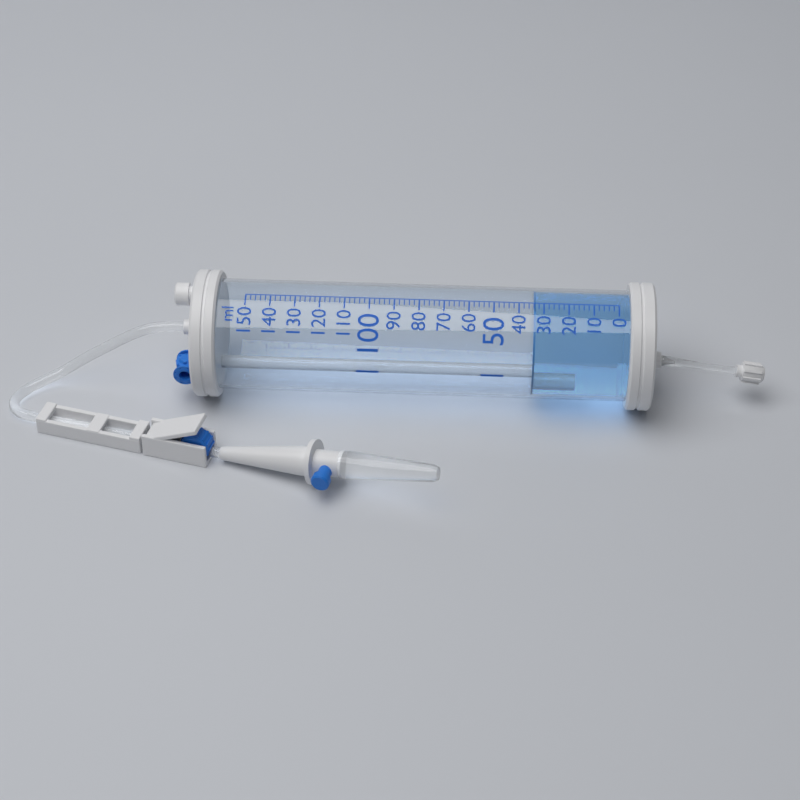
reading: 34 ml
